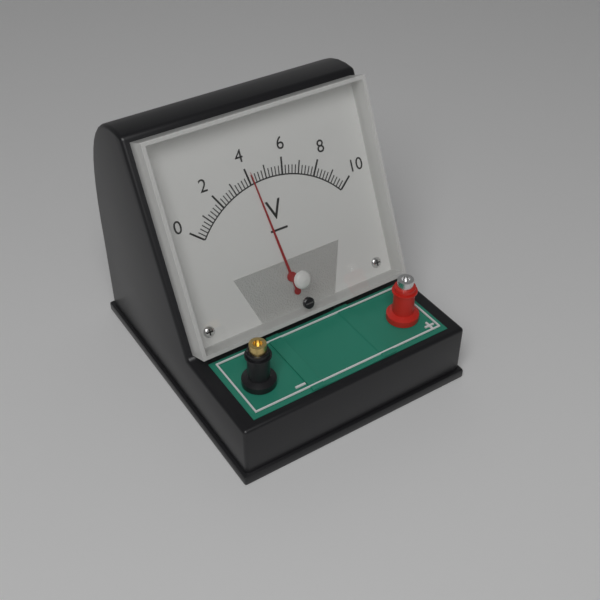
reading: 4.2 V
